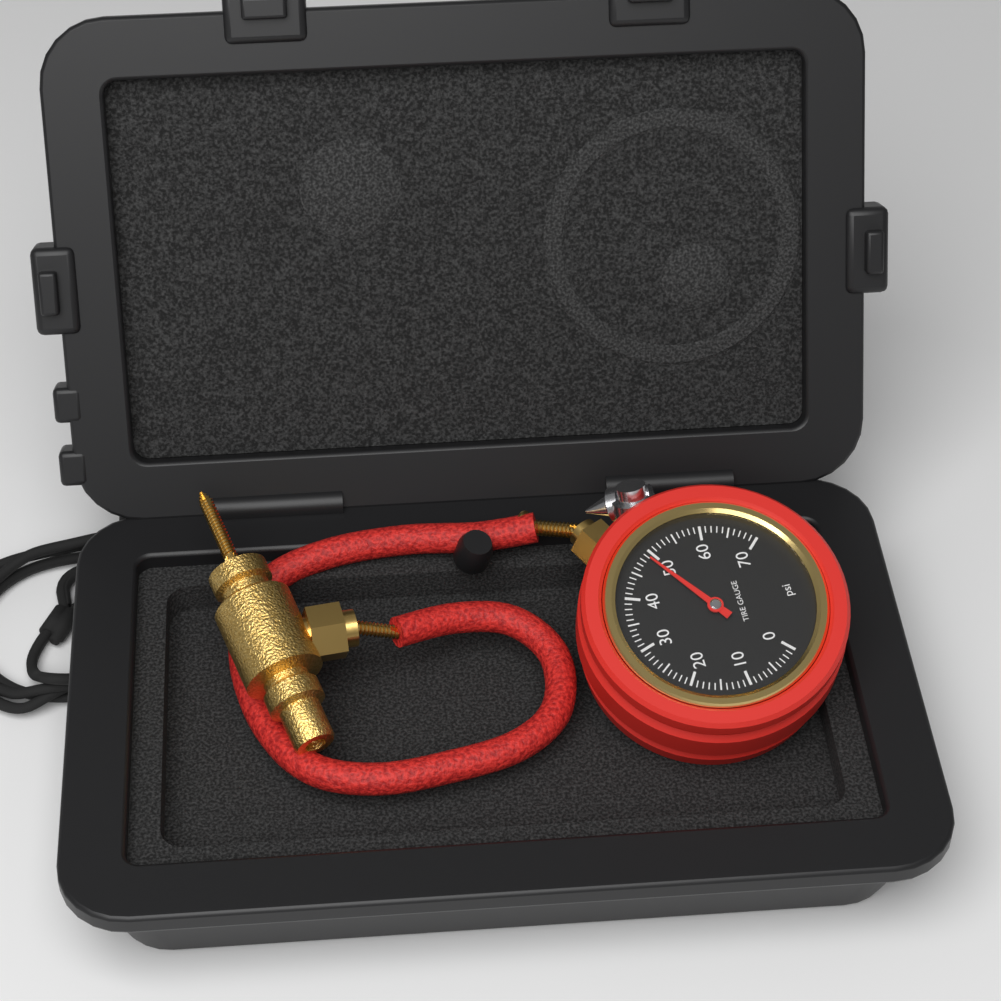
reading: 49 psi
